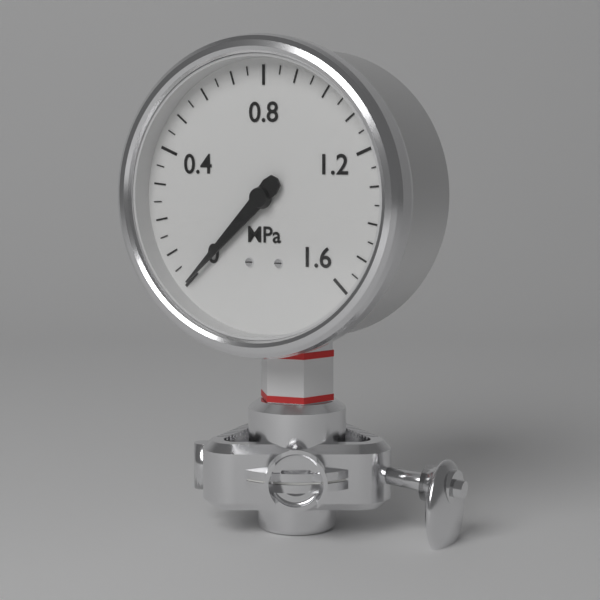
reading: 0.00 MPa
